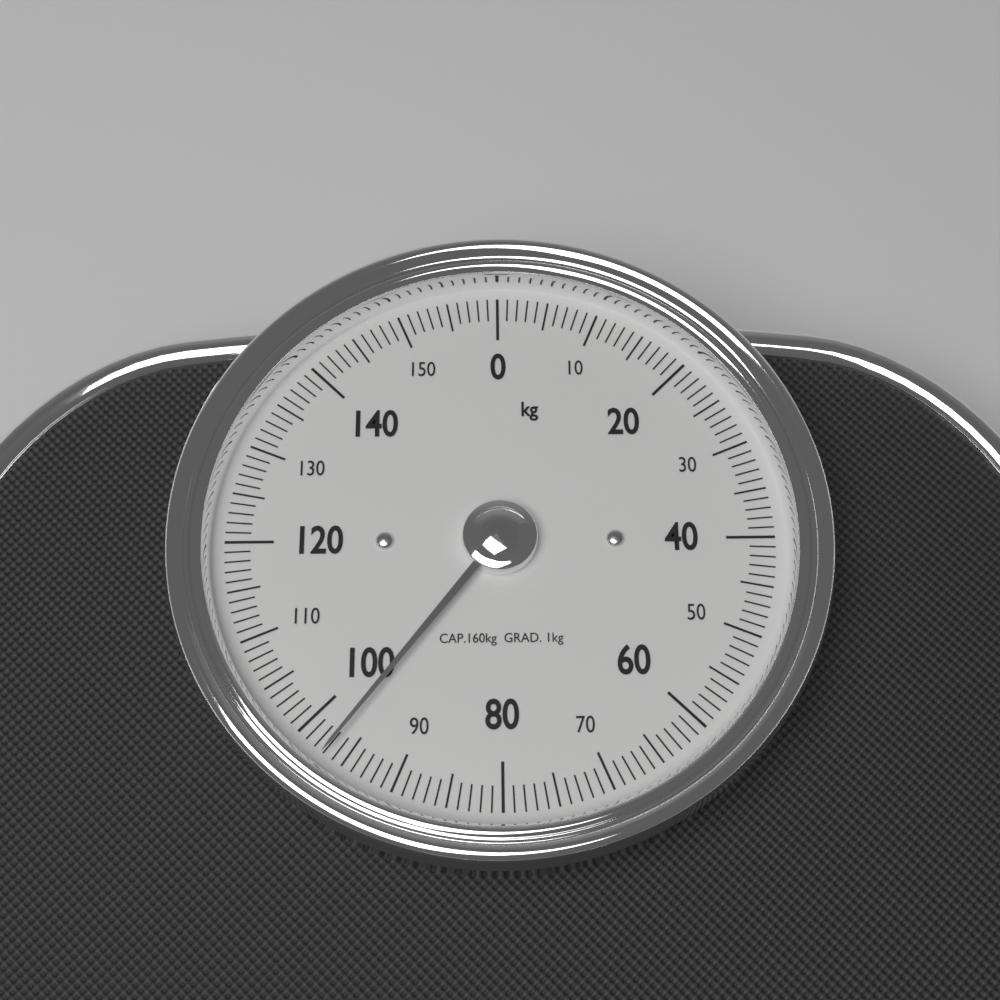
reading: 97 kg
